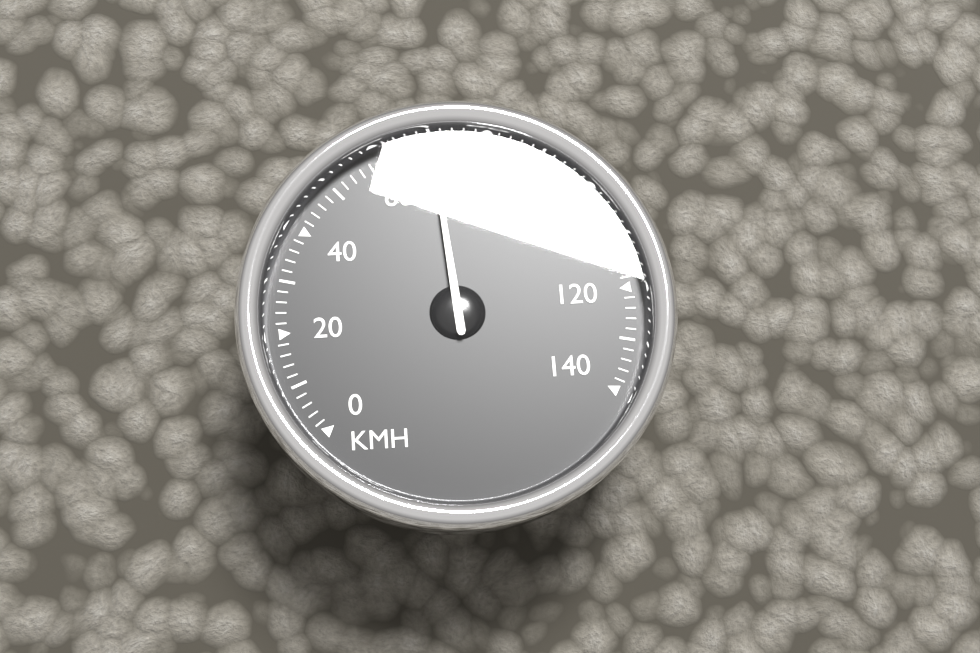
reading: 70 km/h
